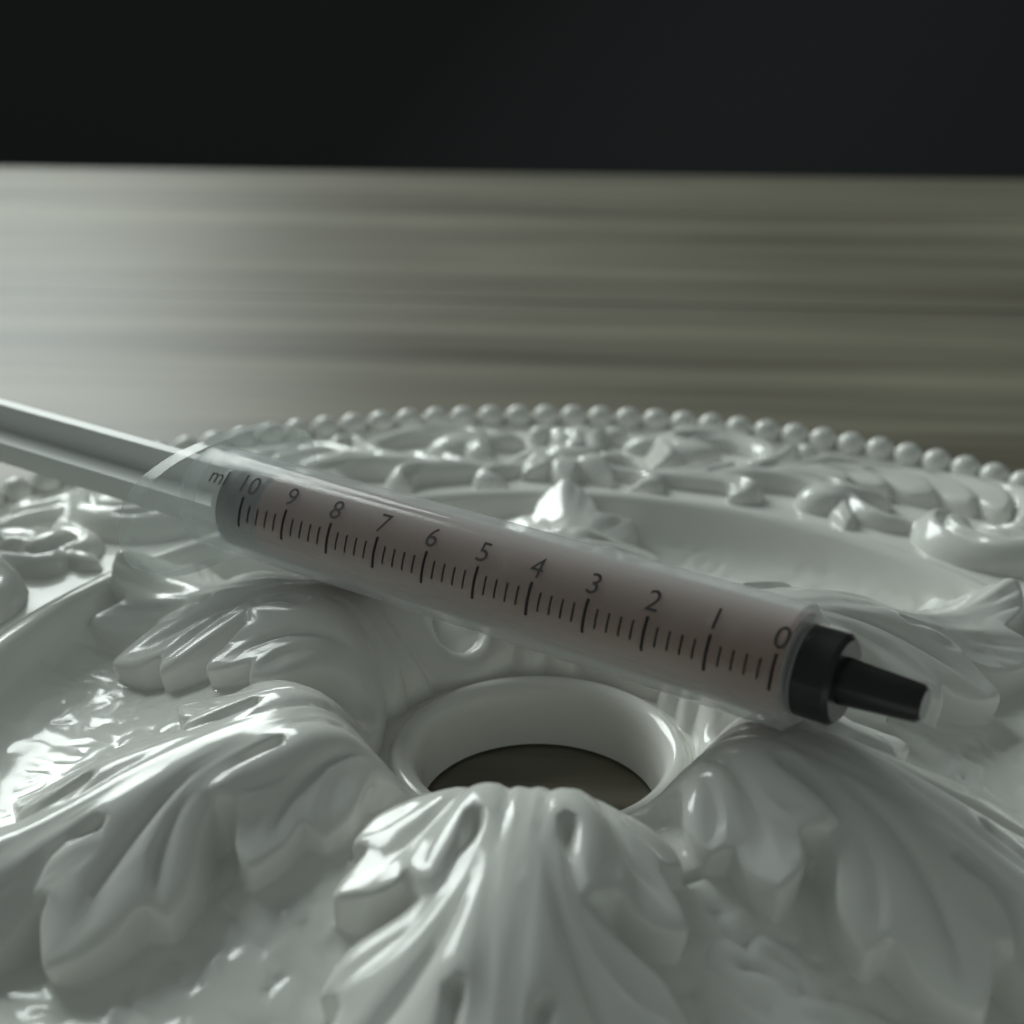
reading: 9.8 ml
